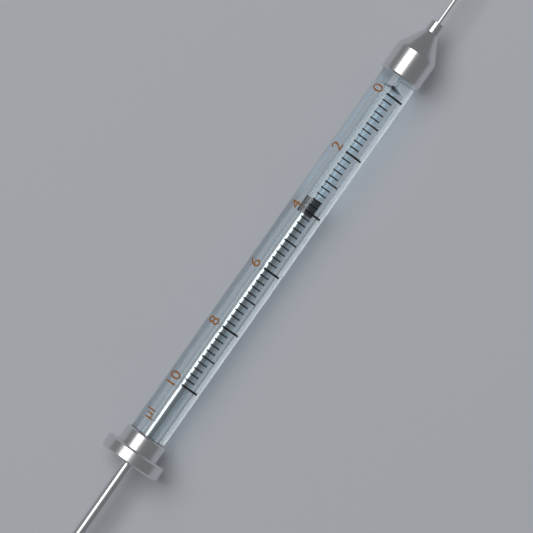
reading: 3.6 µl
